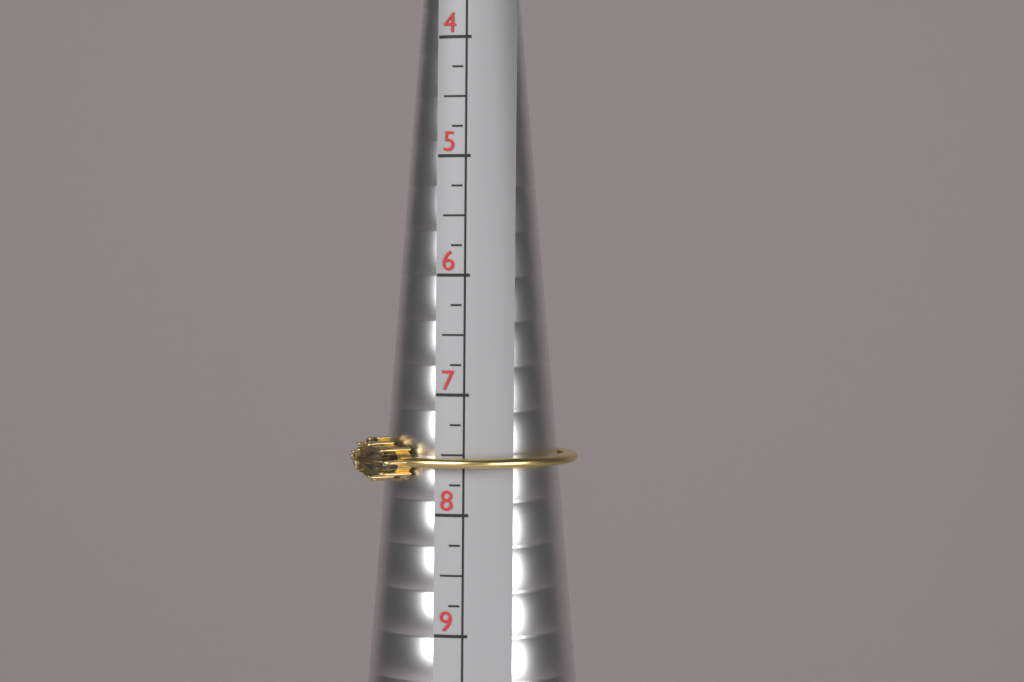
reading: 7.75 (no unit)
